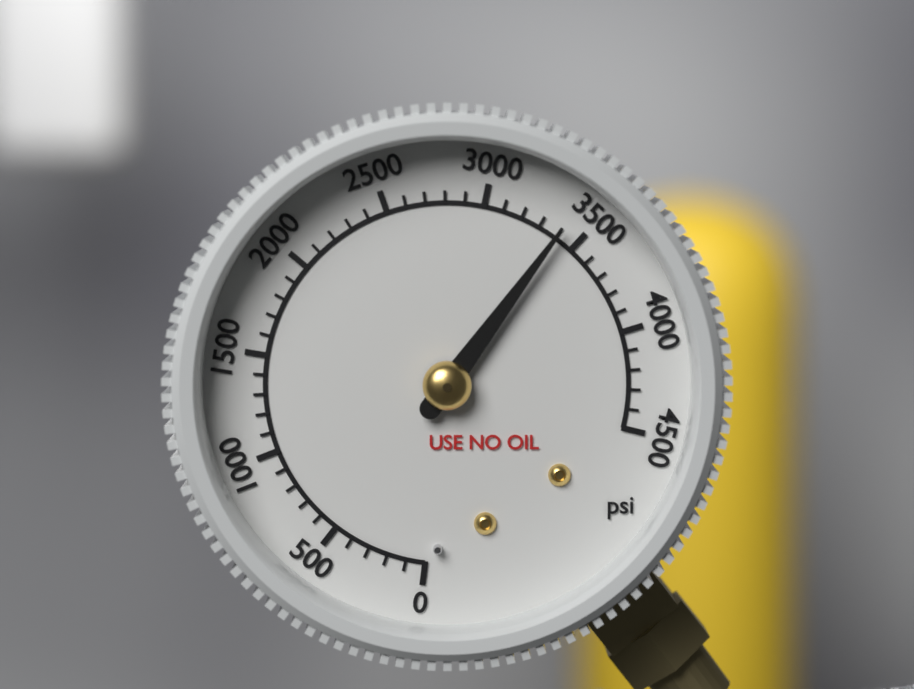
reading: 3400 psi
